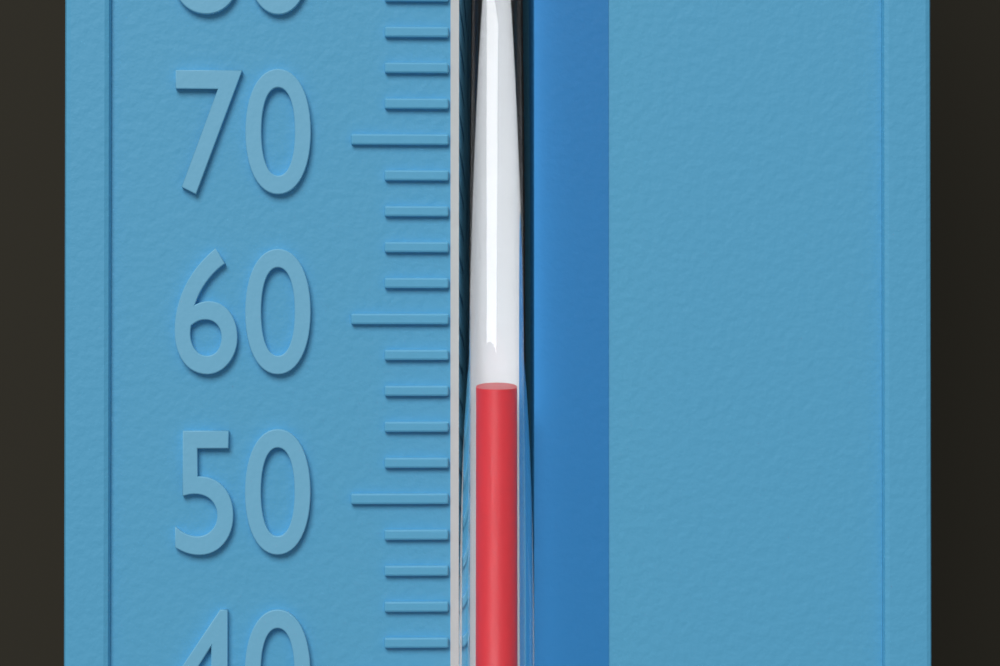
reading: 56 °F
